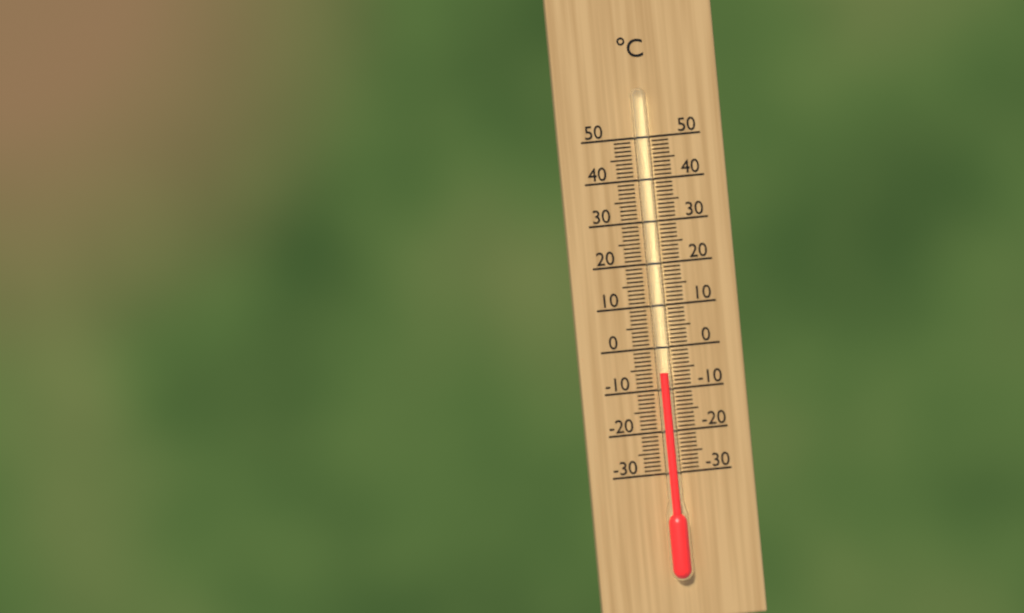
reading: -6 °C
